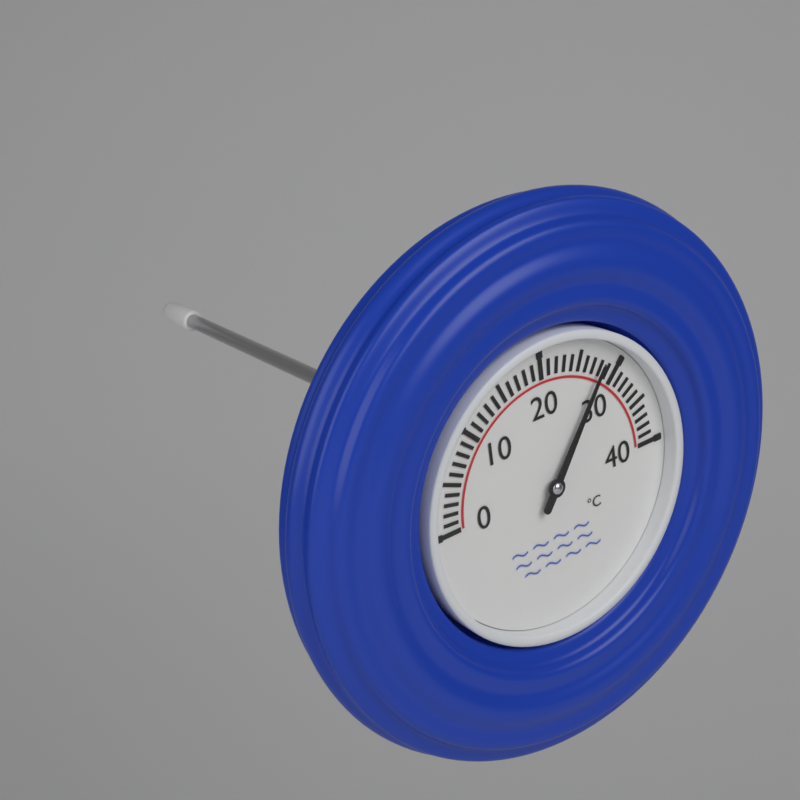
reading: 28 °C
